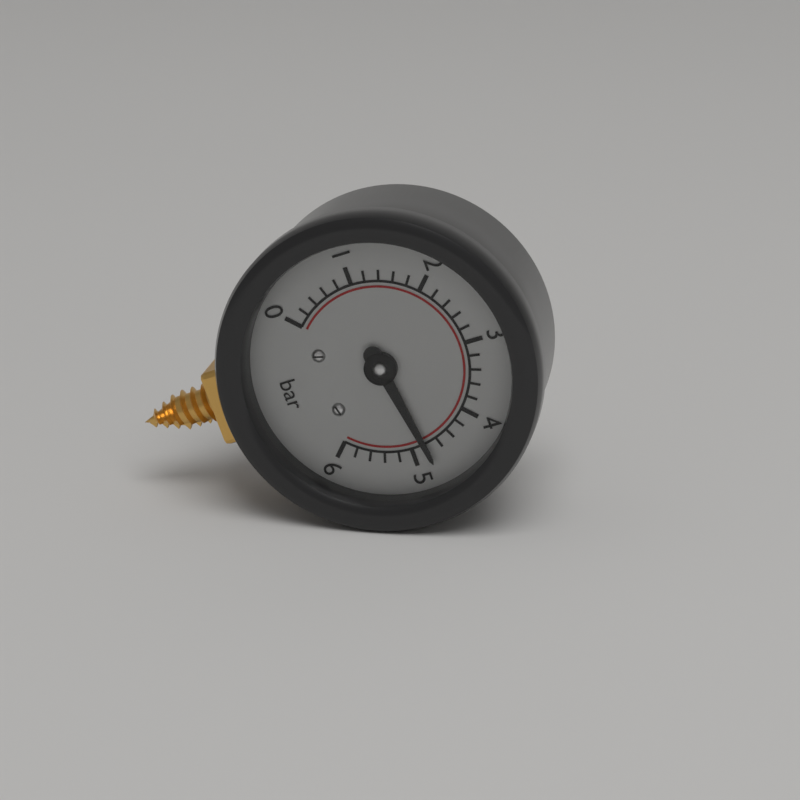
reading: 4.8 bar
